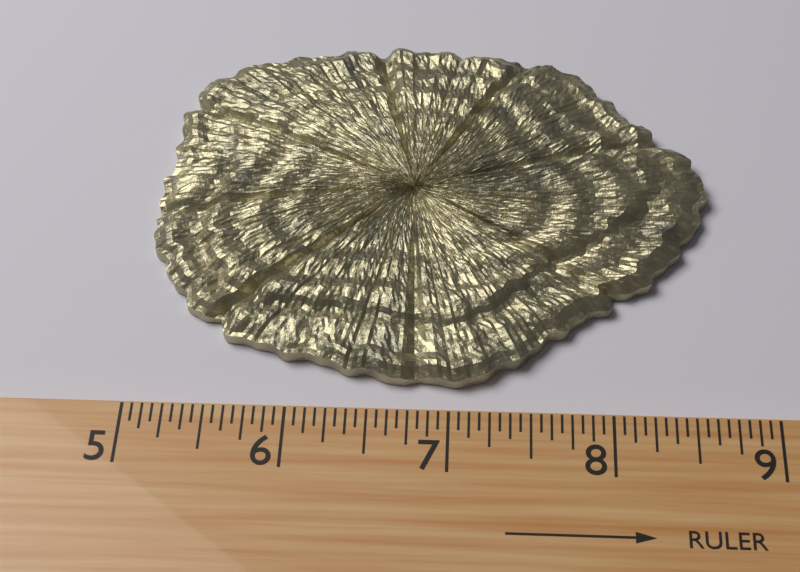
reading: 8.6875 (no unit)
